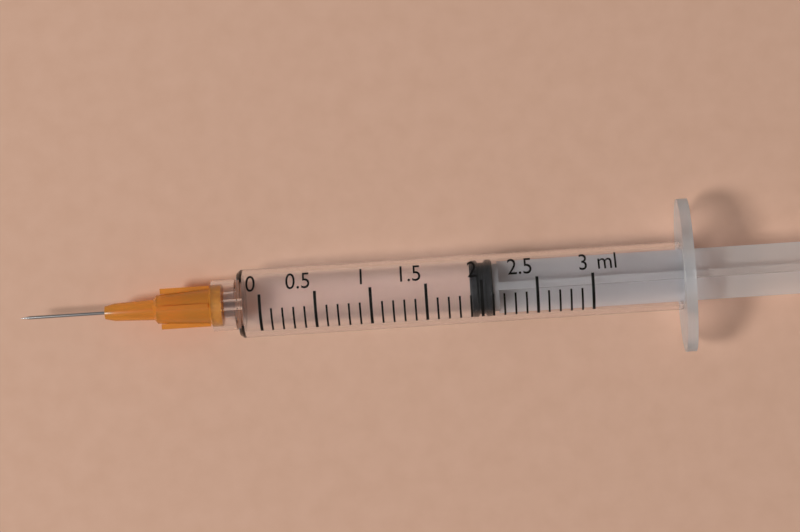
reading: 1.9 ml
